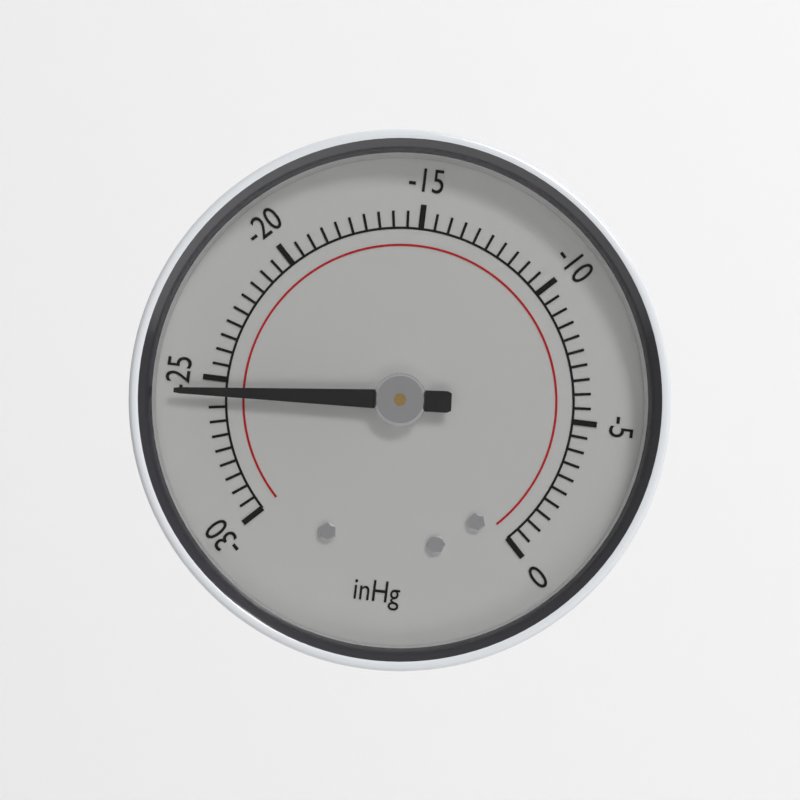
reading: -25.5 inHg
